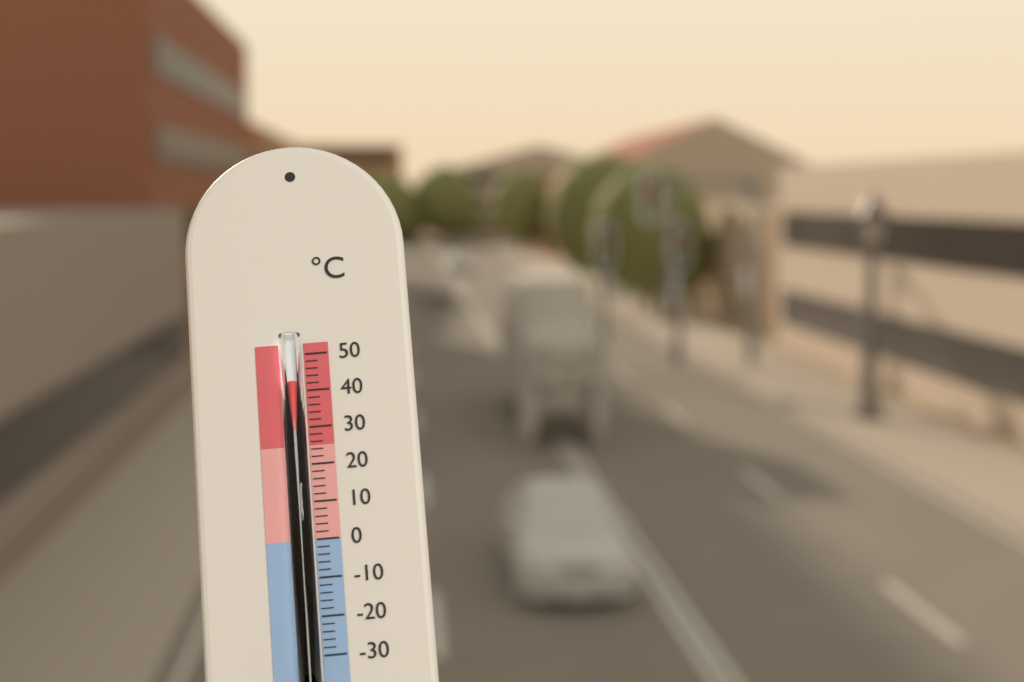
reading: 42 °C
